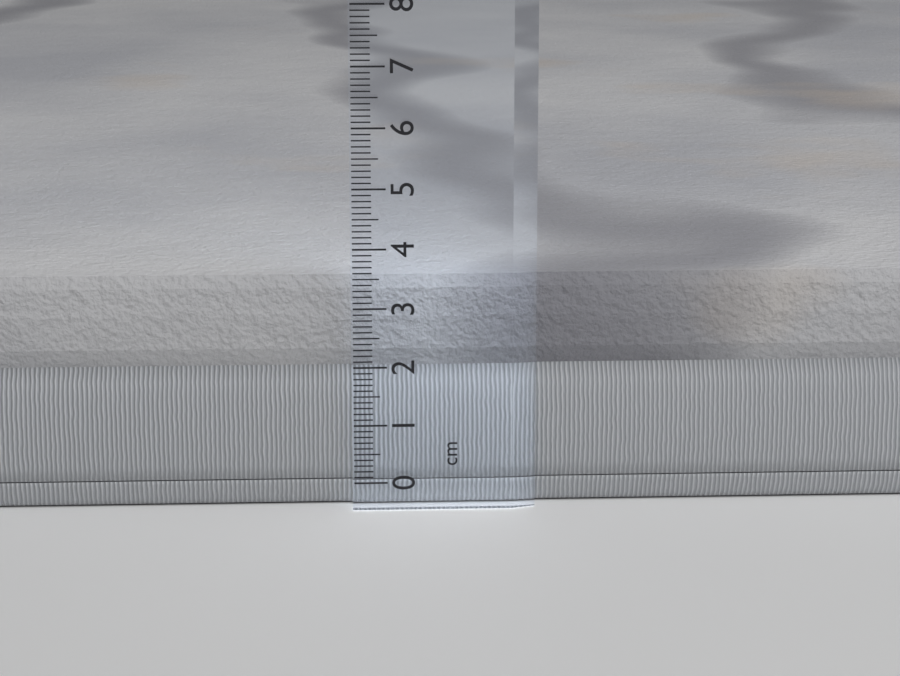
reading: 3.5 cm
